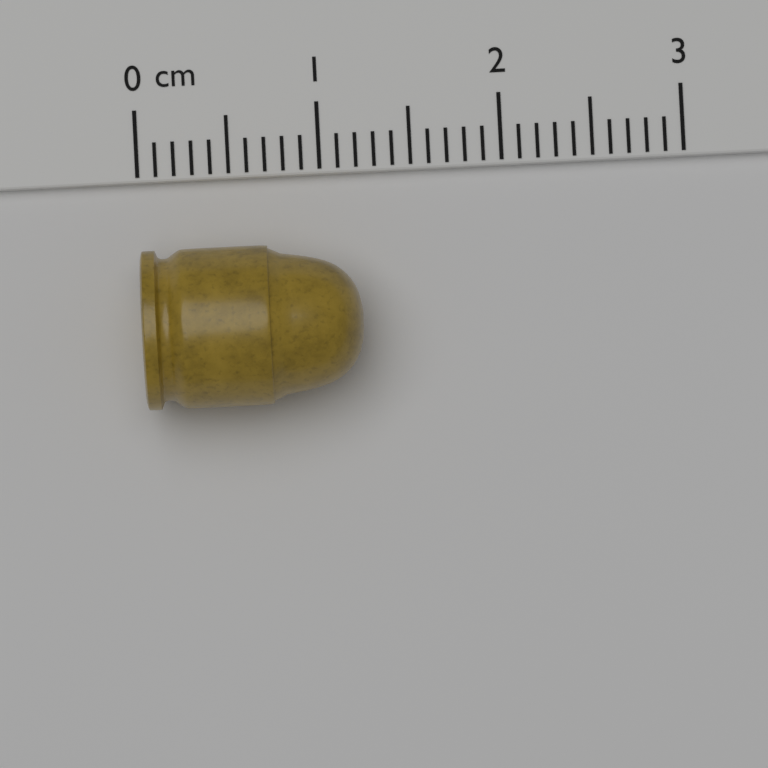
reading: 1.2 cm
